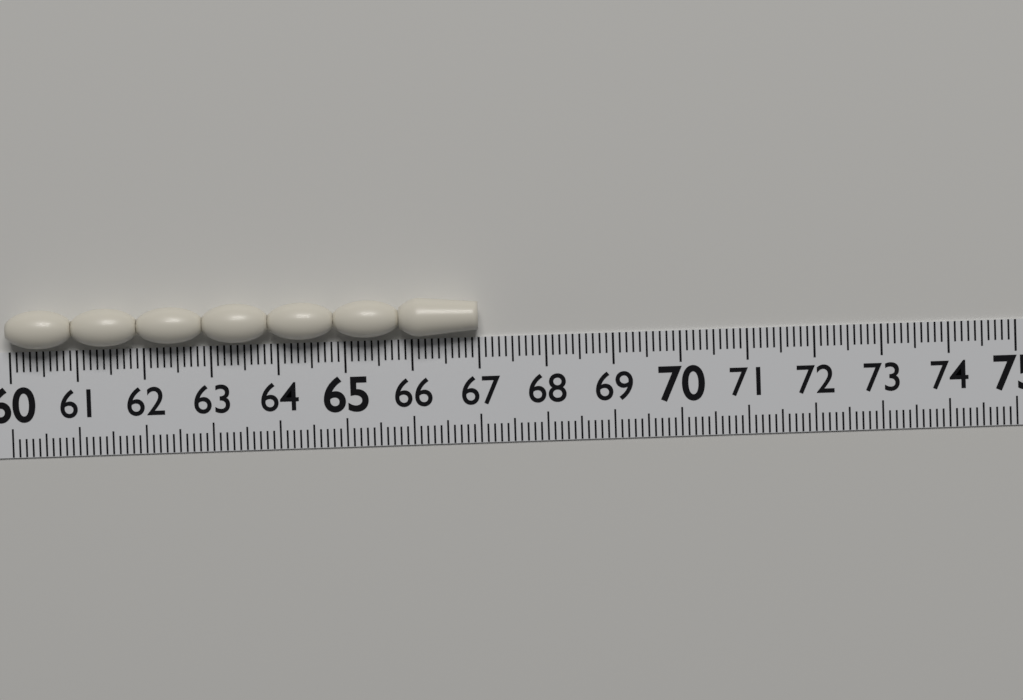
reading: 67.0 (no unit)
